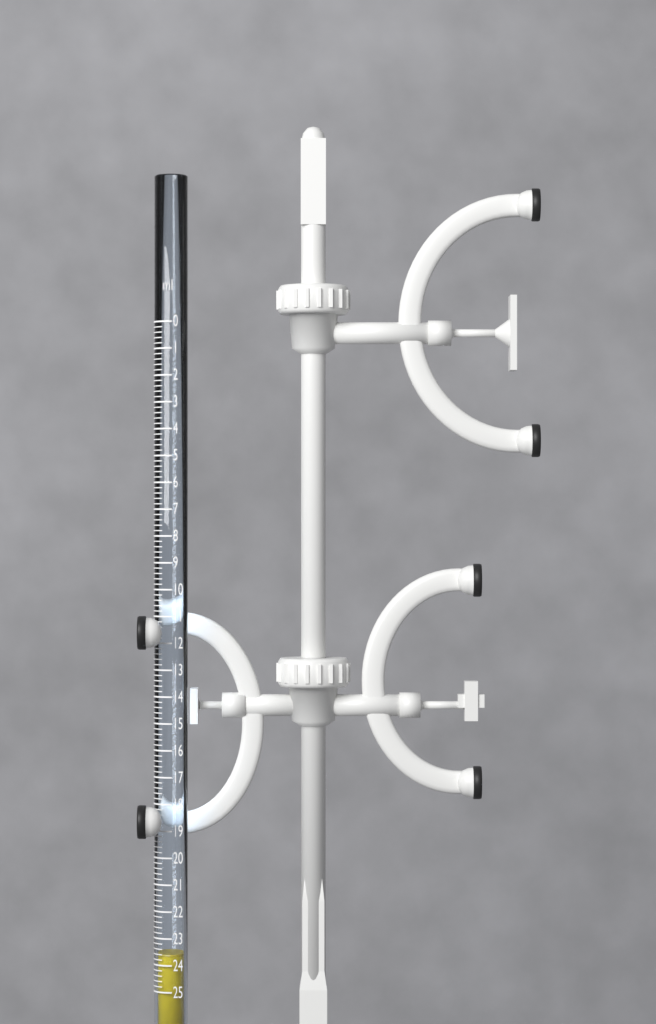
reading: 23.6 ml
